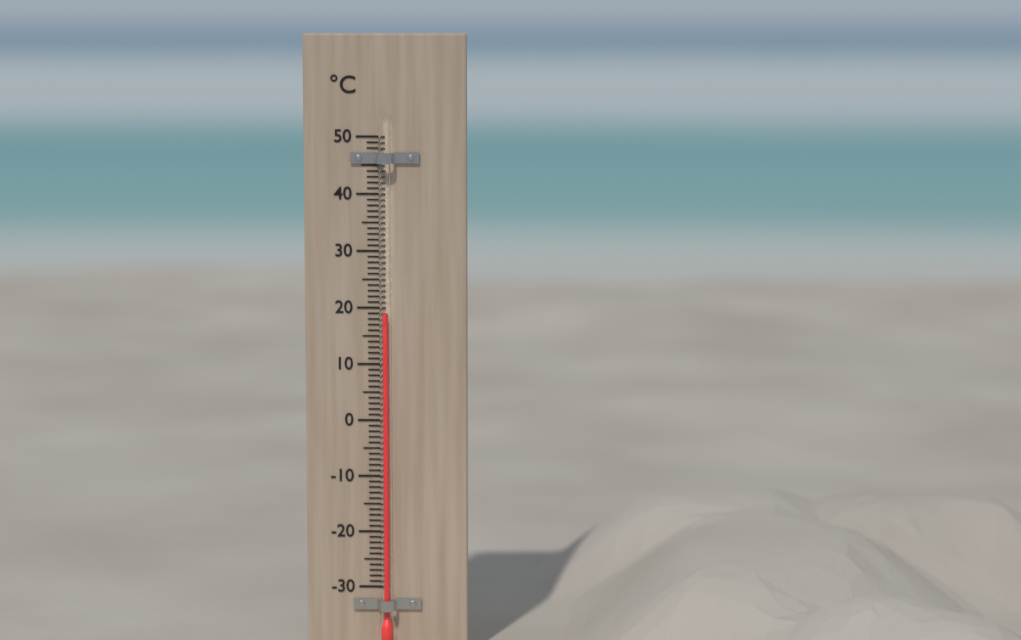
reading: 19 °C
